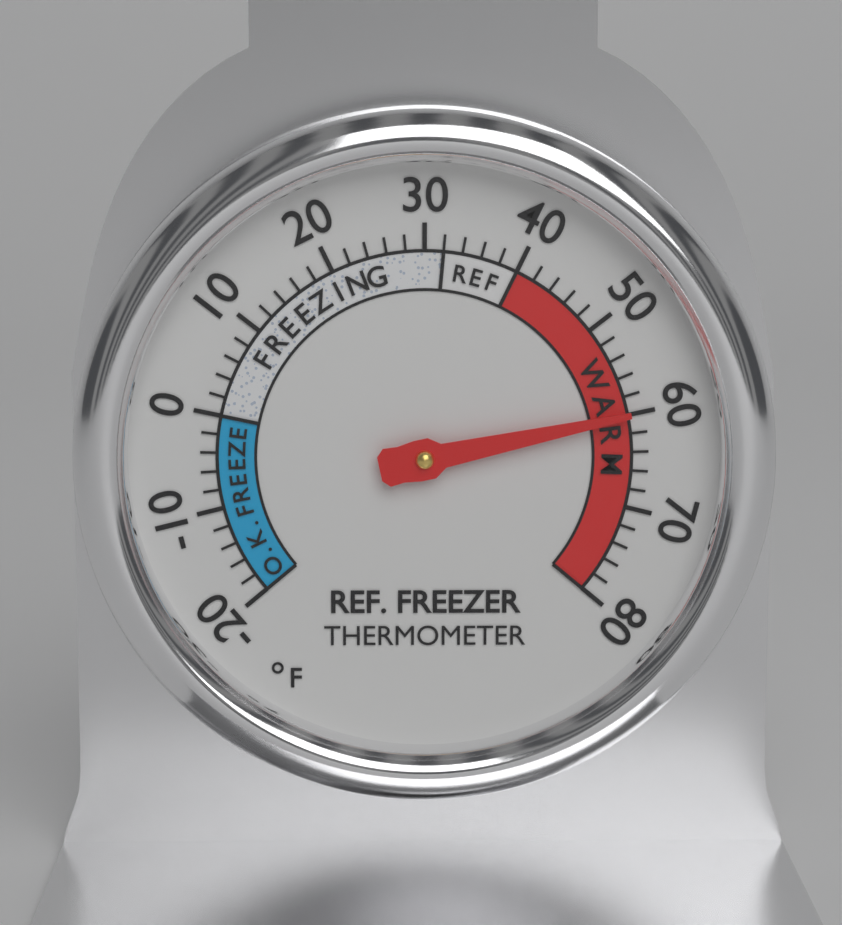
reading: 60 °F
